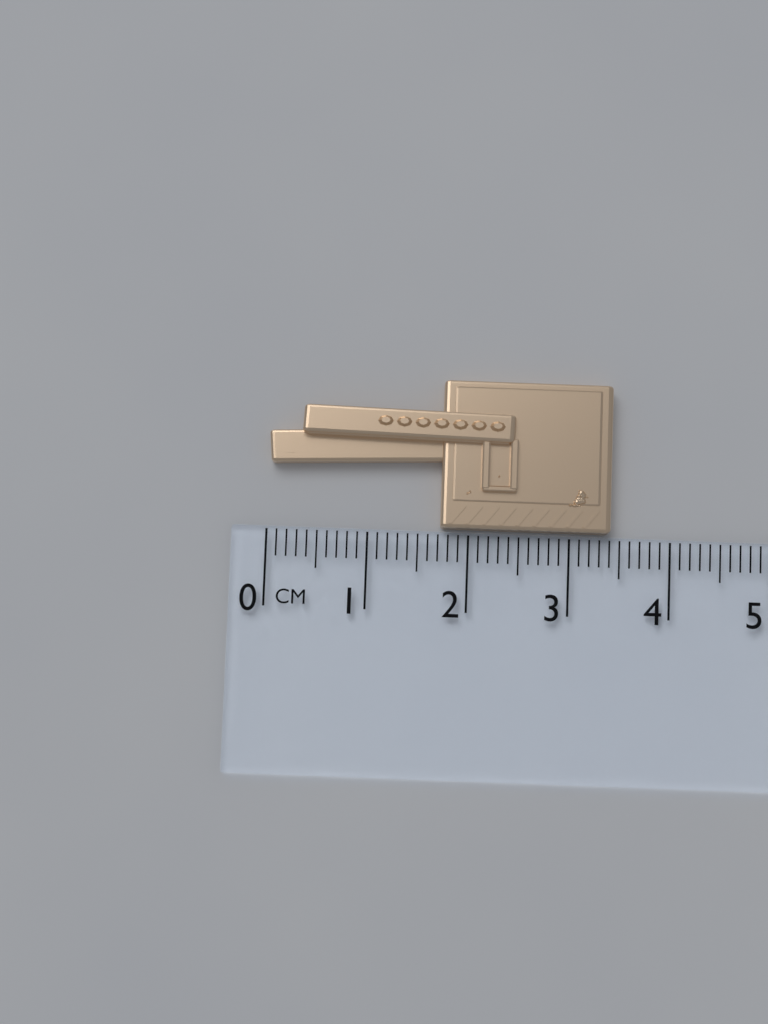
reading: 3.4 cm
